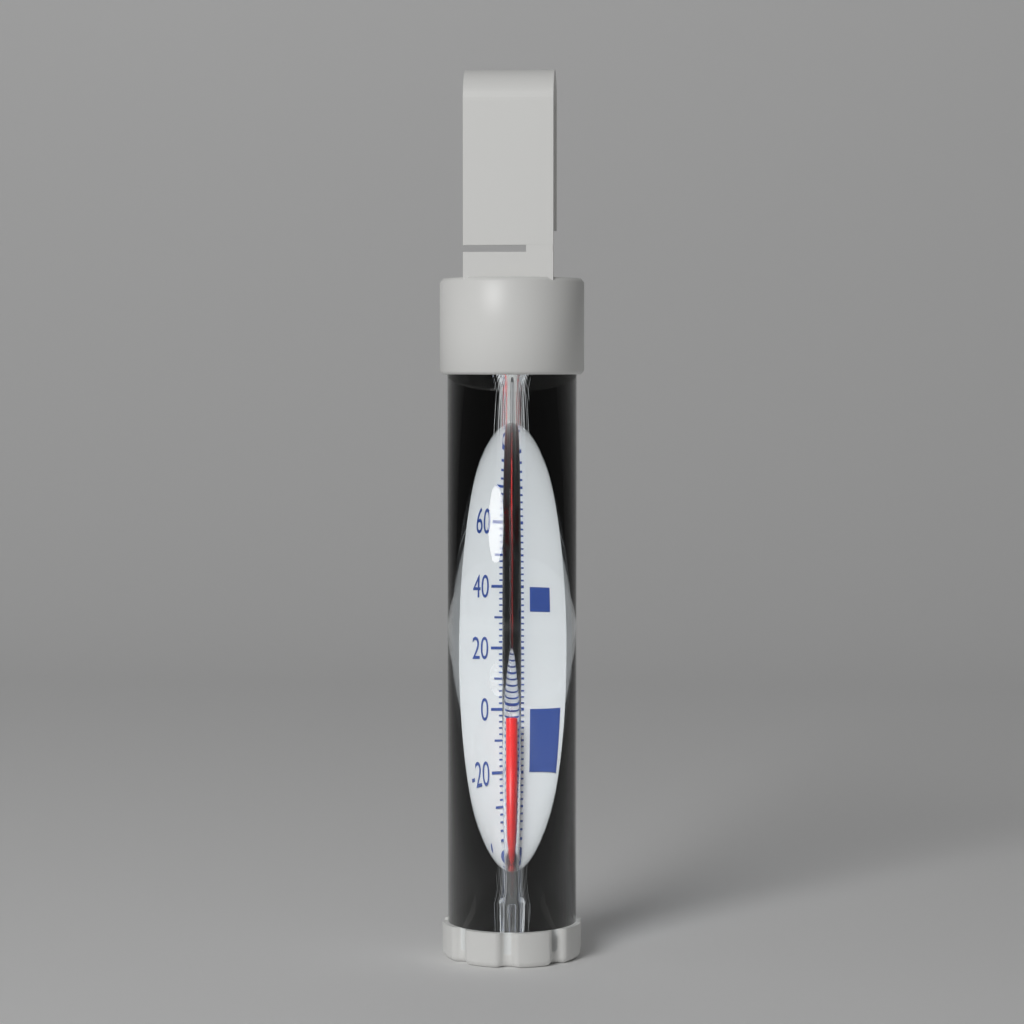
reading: -4 °F
